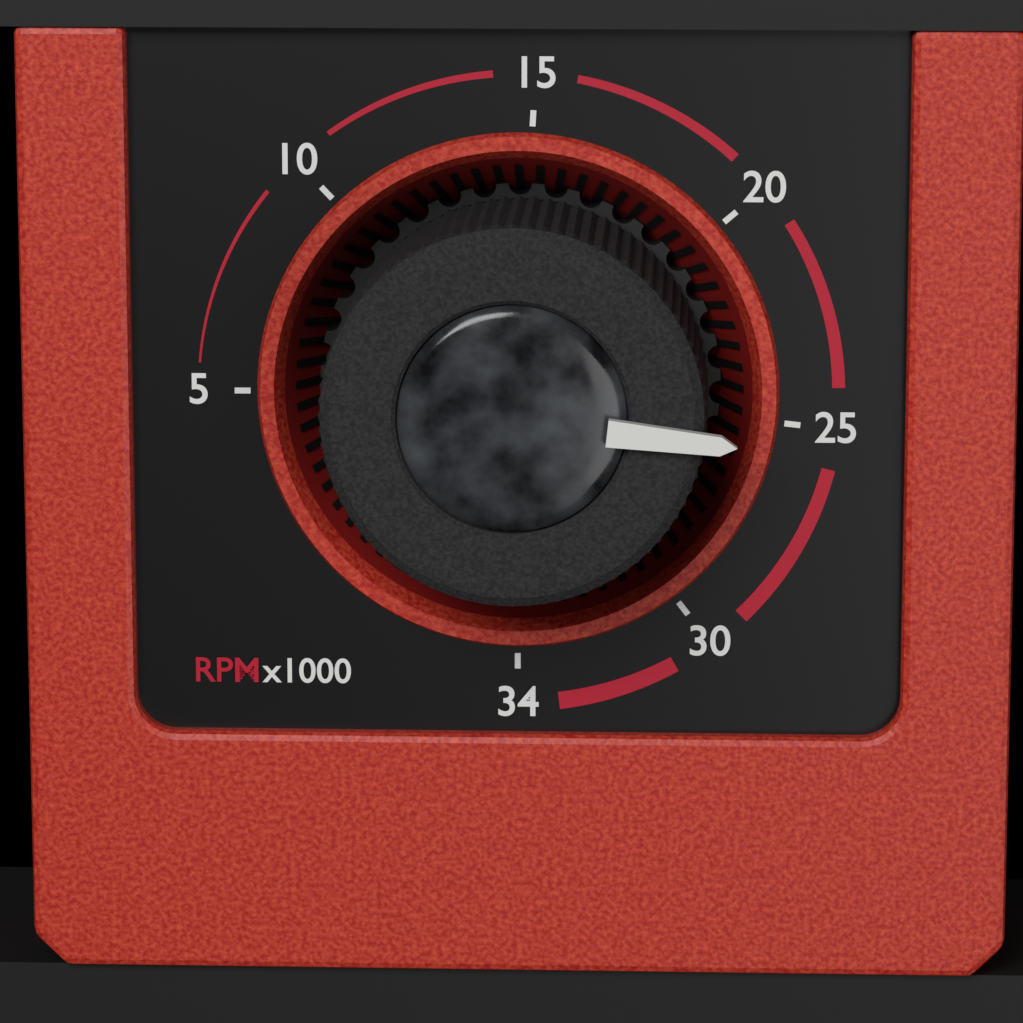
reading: 25000 RPM
